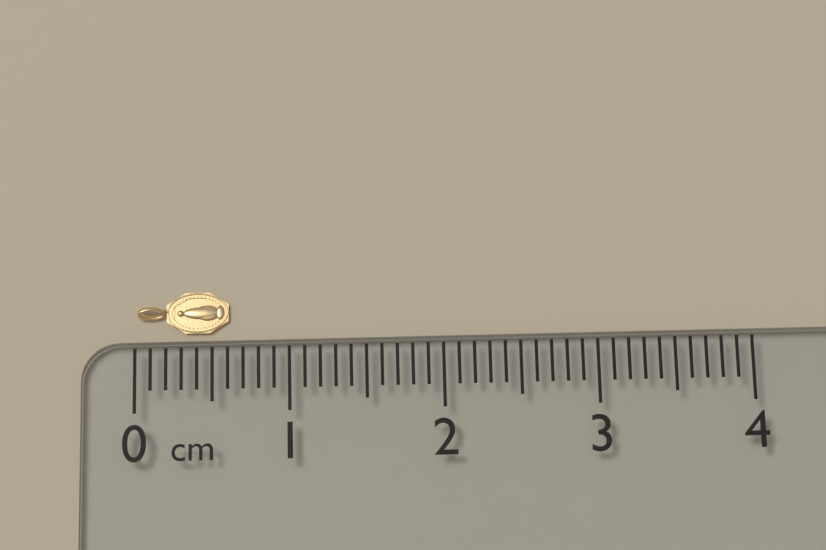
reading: 0.6 cm
